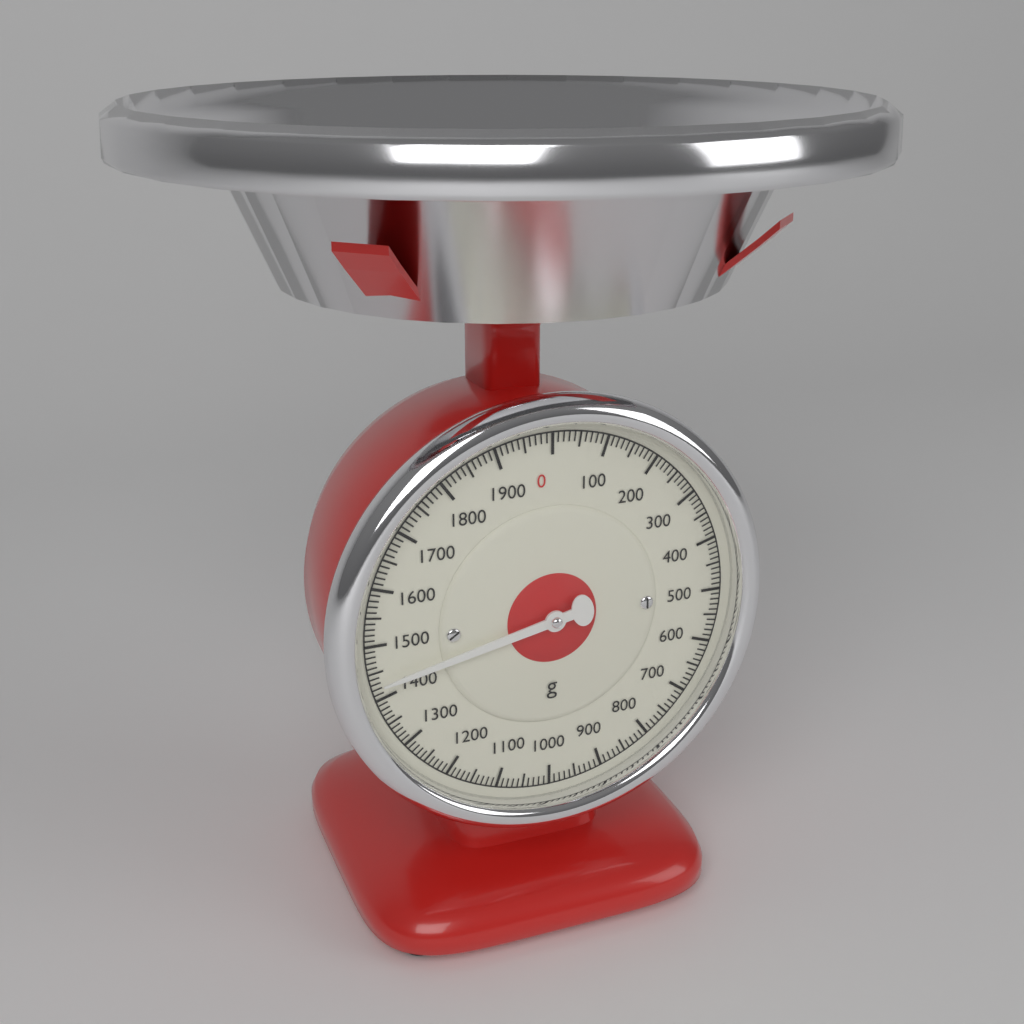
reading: 1430 g
